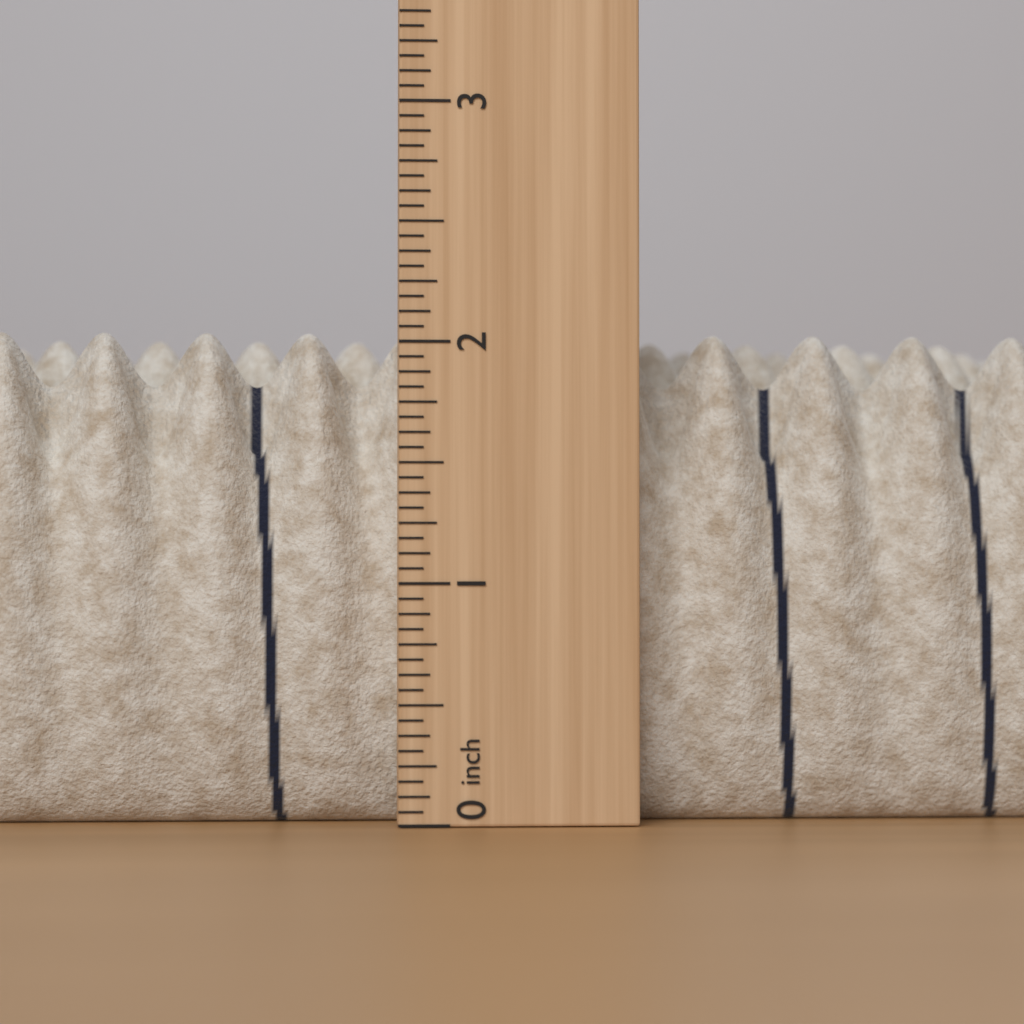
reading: 2.0625 in
